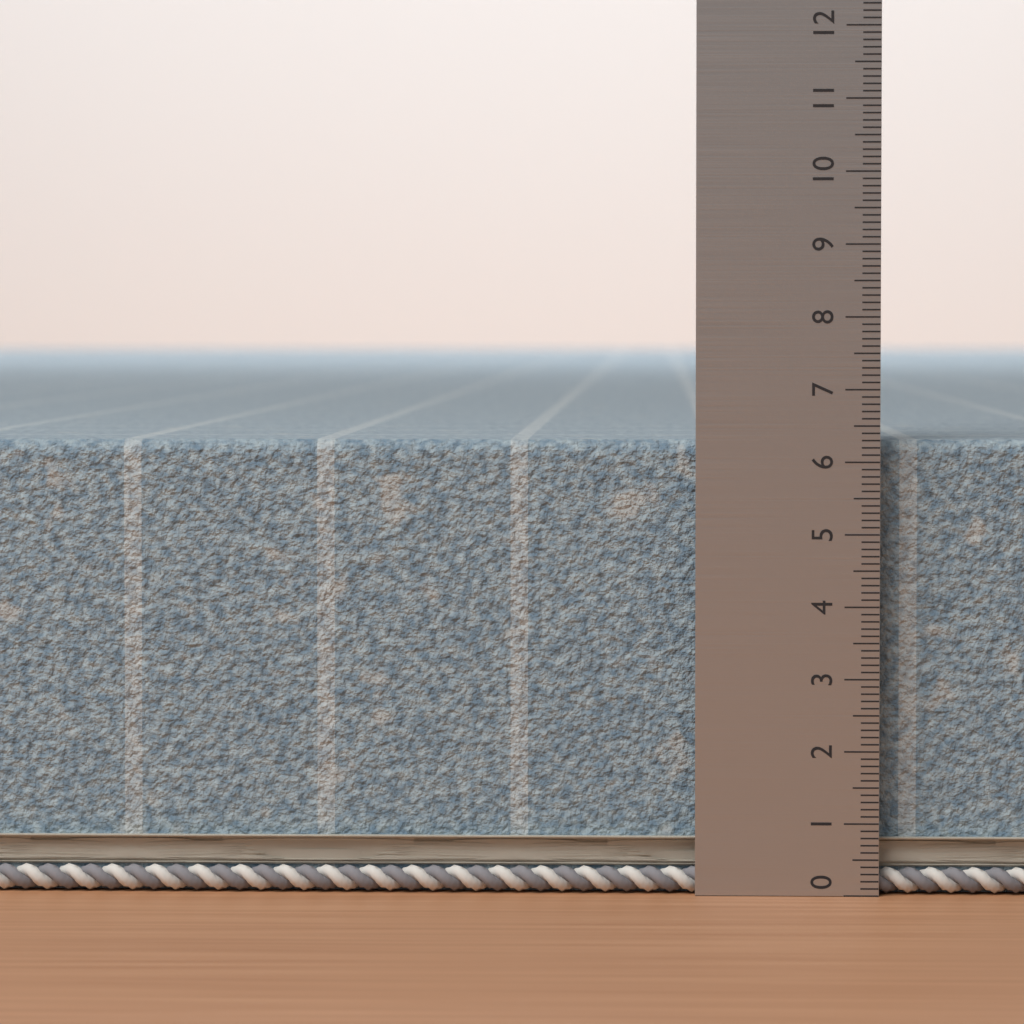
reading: 6.3 (no unit)
